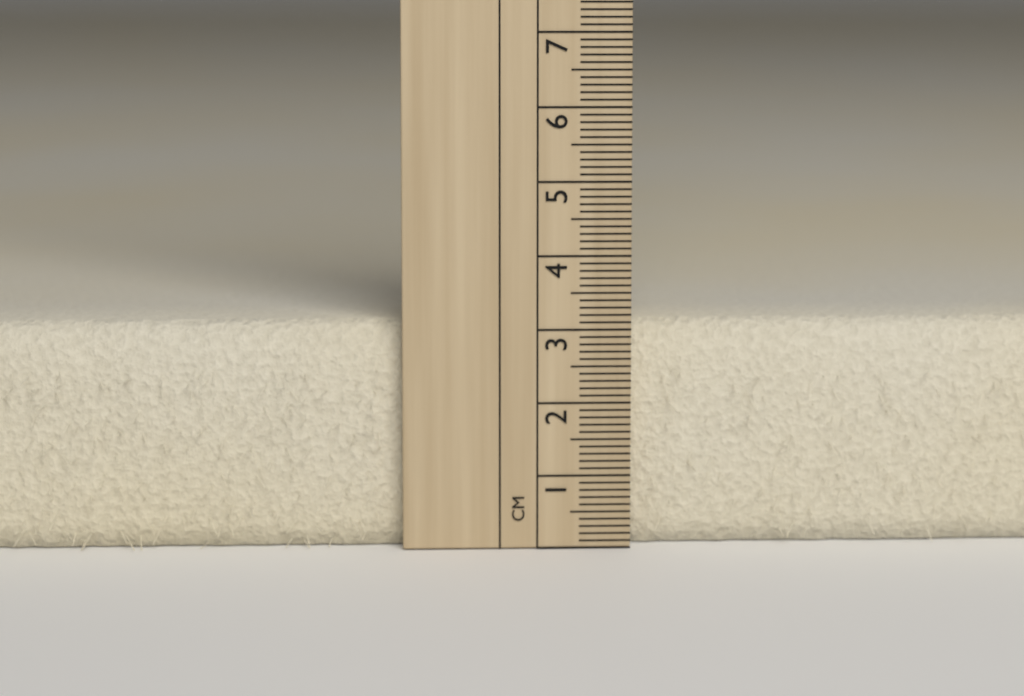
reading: 3.1 cm
